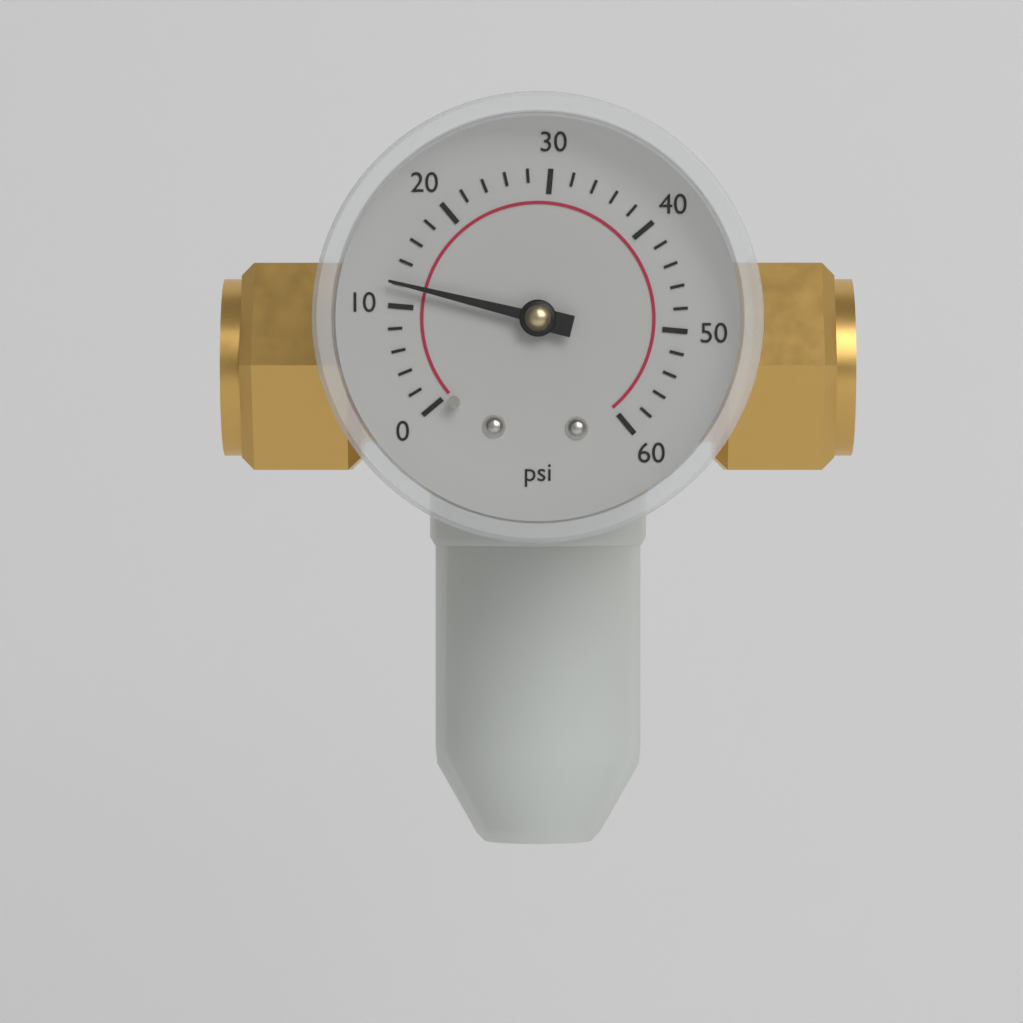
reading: 12 psi
